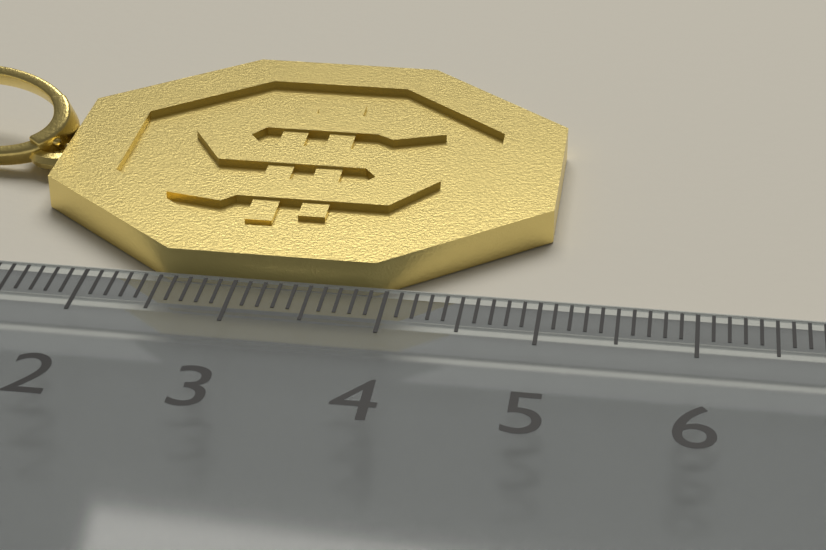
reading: 5.0 cm
